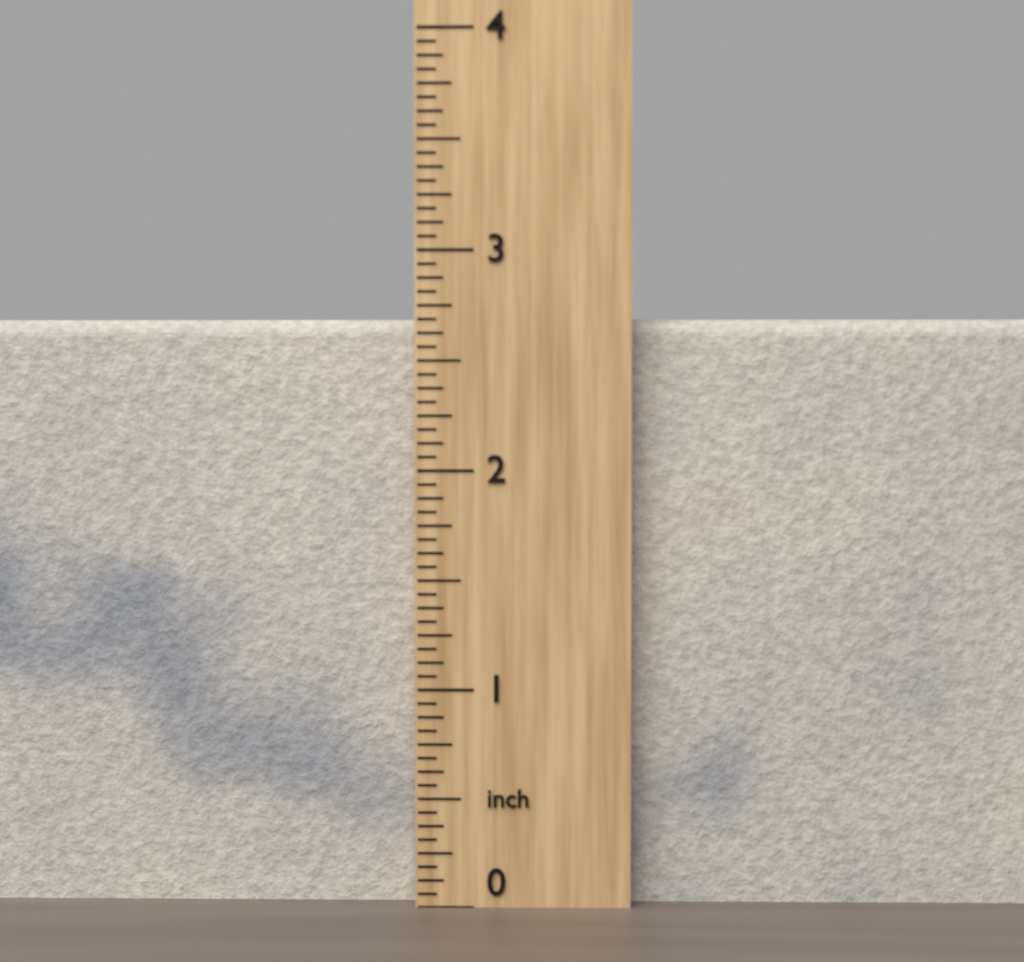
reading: 2.6875 inch
